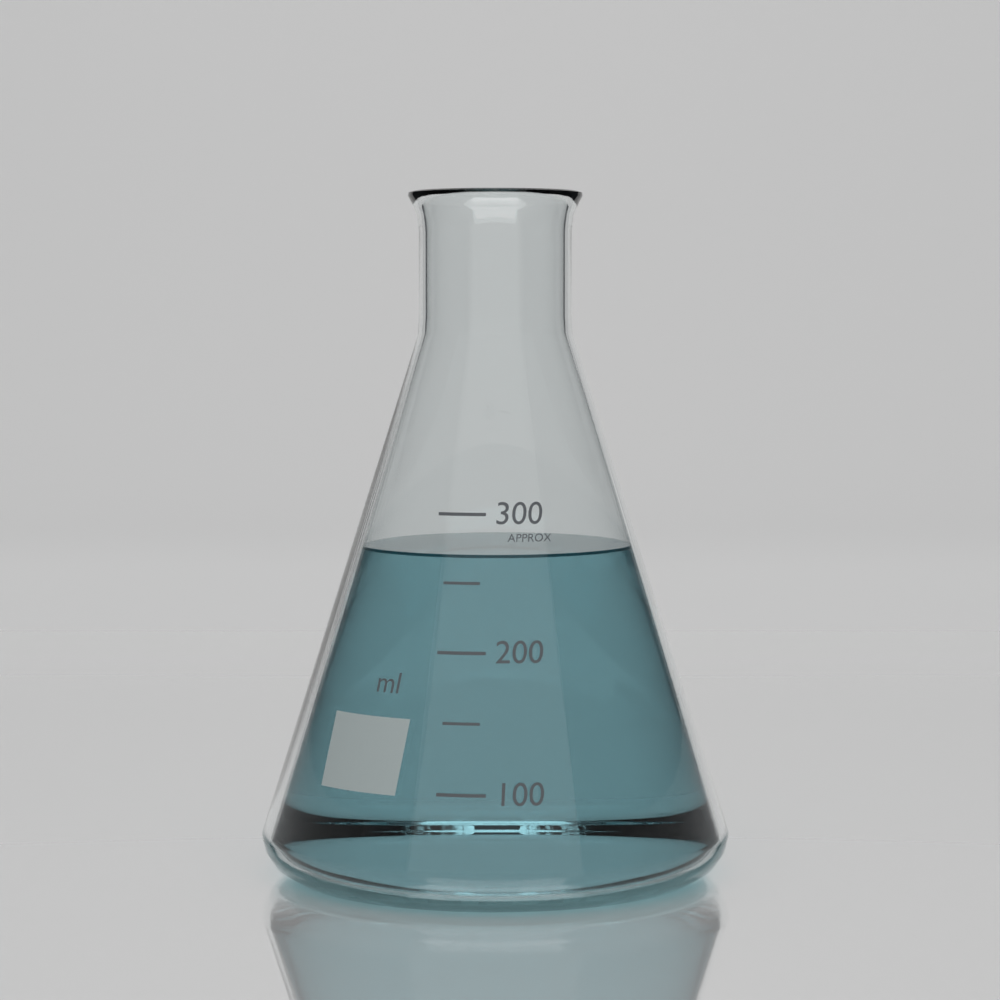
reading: 270 ml
